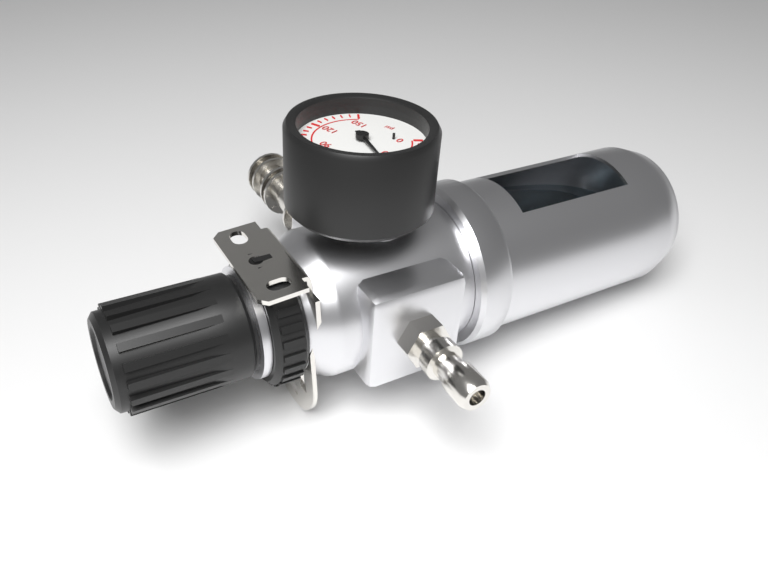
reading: 40 psi
